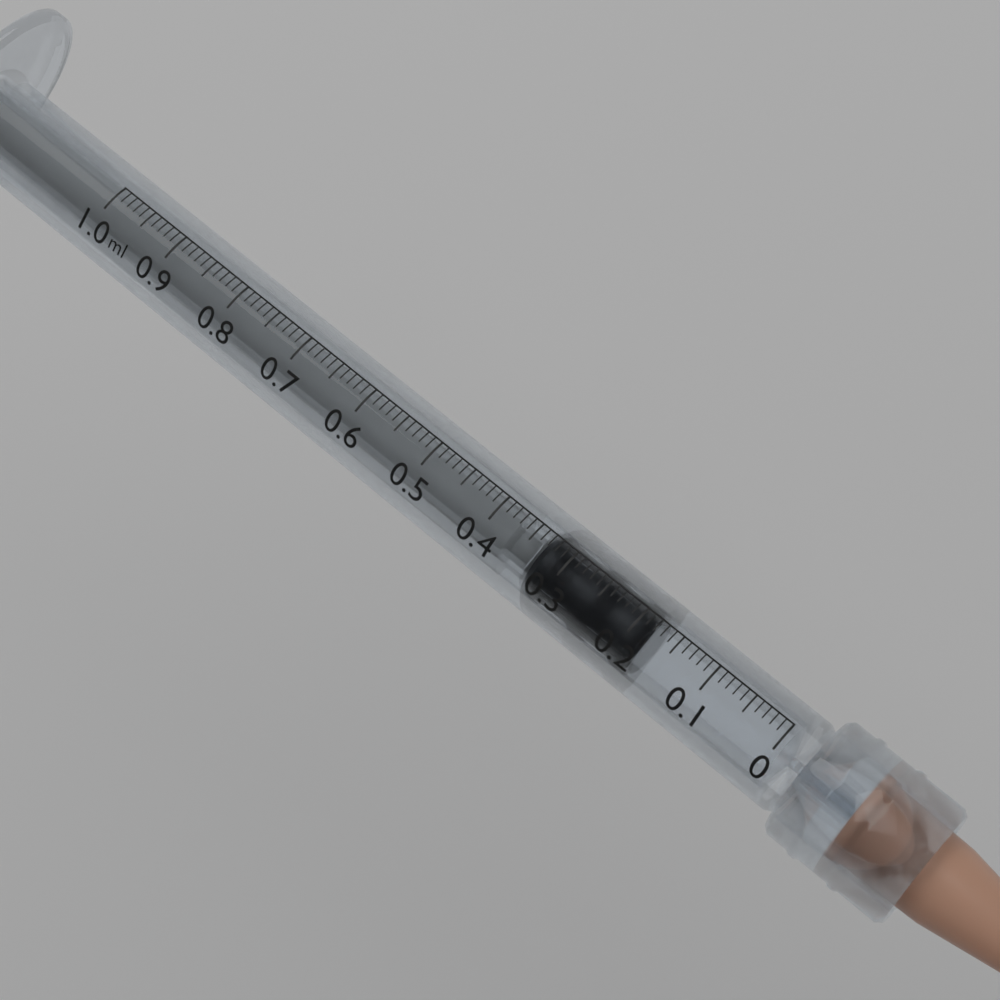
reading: 0.18 ml
